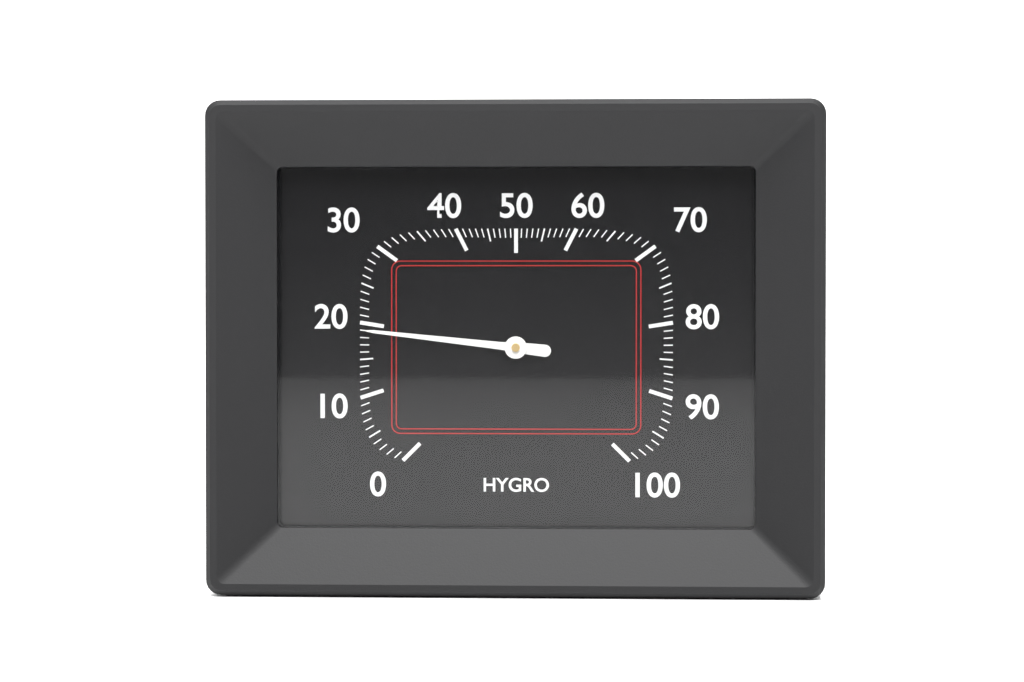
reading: 19 %
